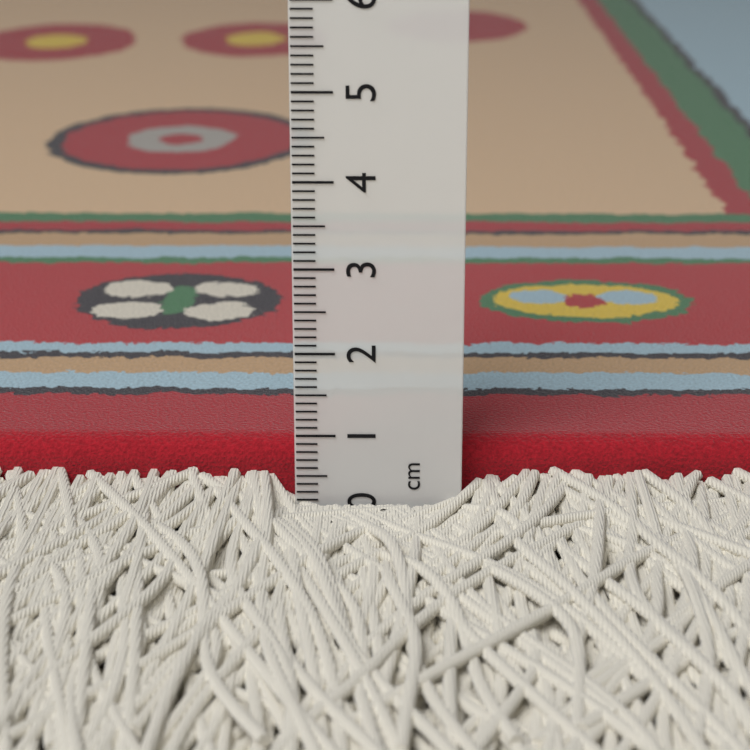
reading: 0.8 cm
